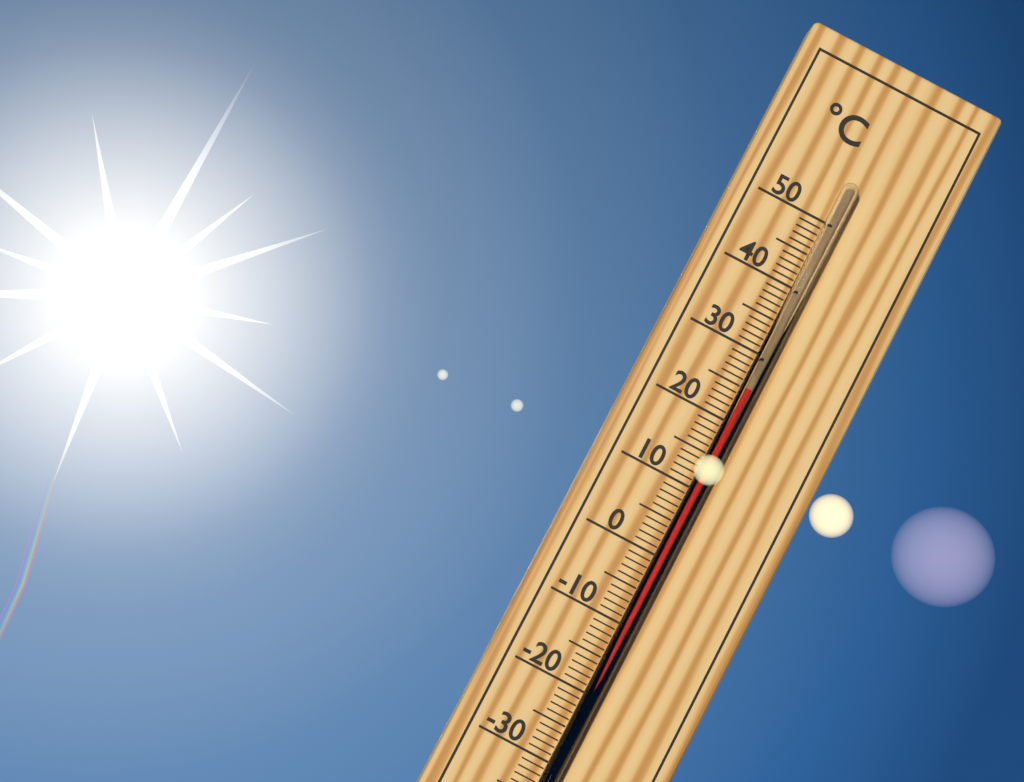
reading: 25 °C
